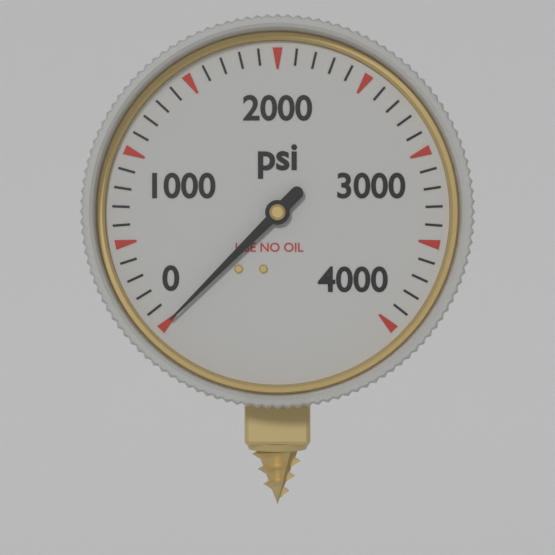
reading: 0 psi
